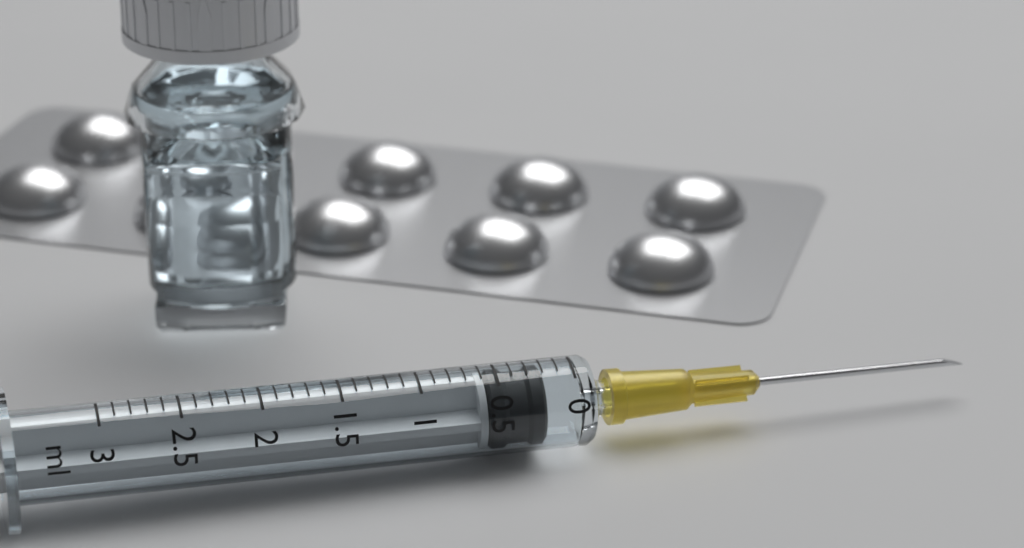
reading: 0.2 ml
